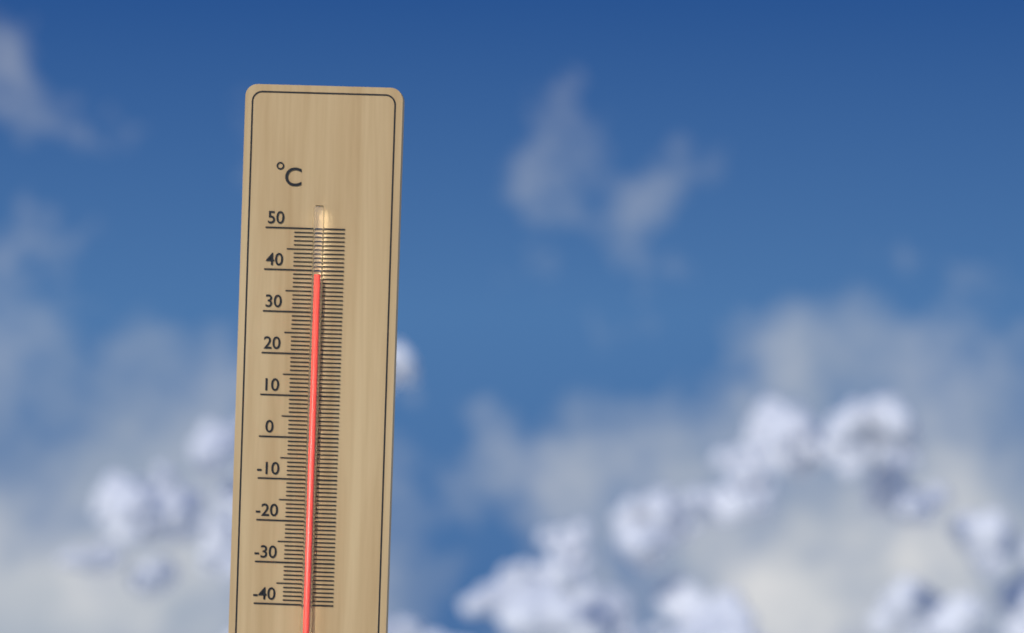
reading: 39 °C
